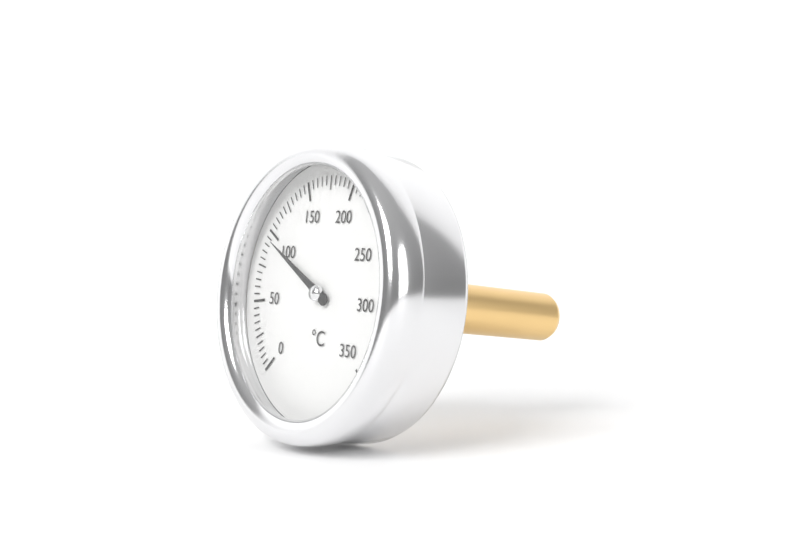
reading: 95 °C
